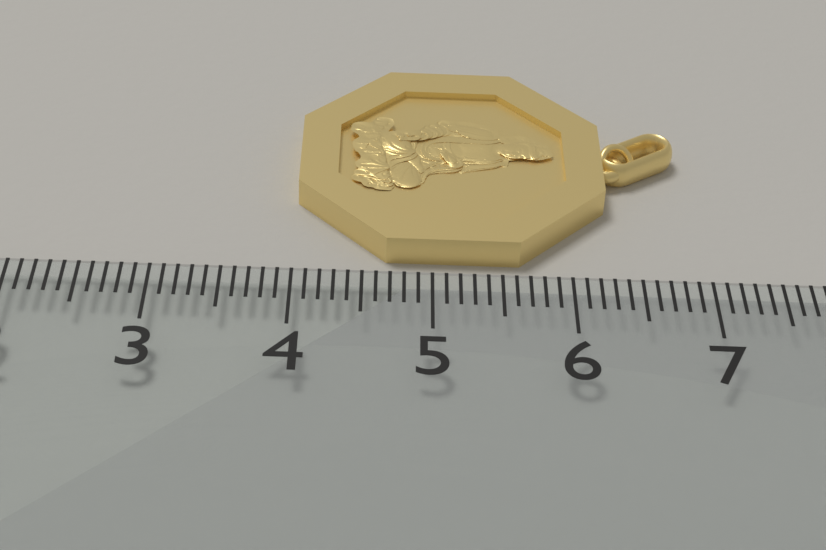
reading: 6.9 (no unit)
